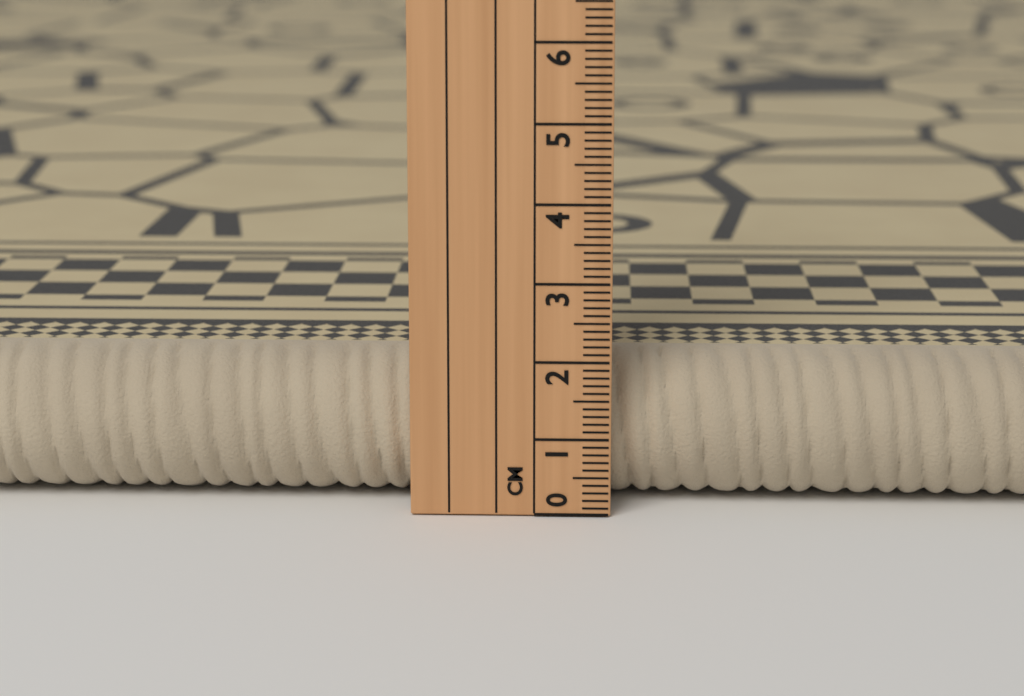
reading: 1.9 cm
